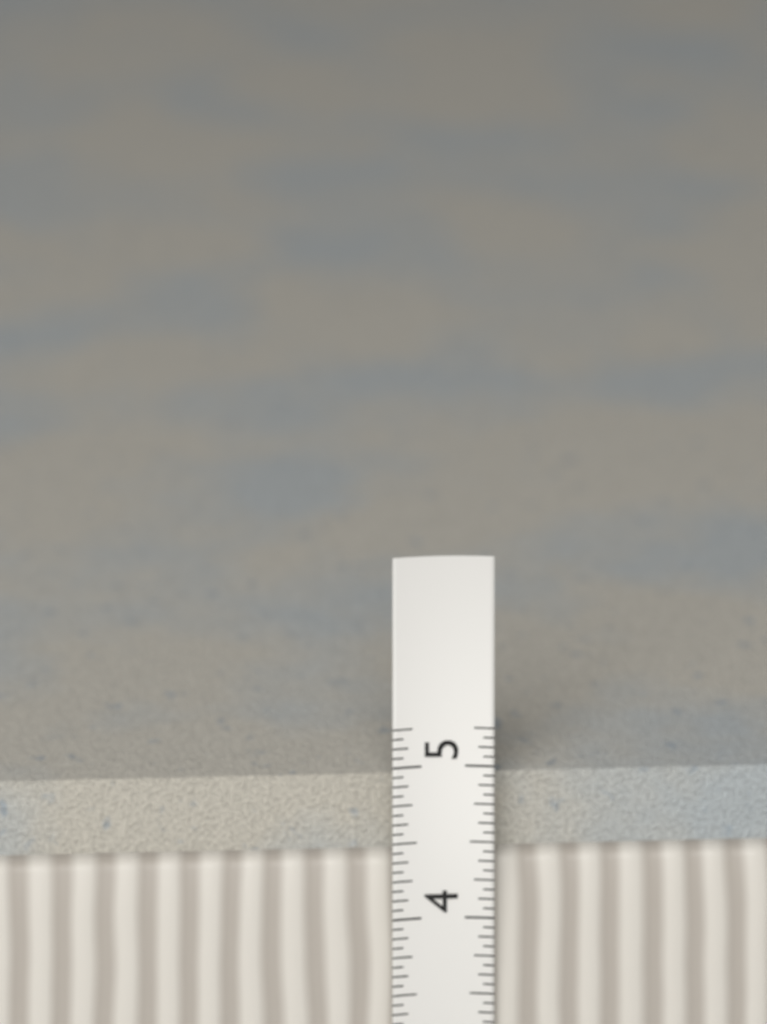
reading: 4.8750 in
